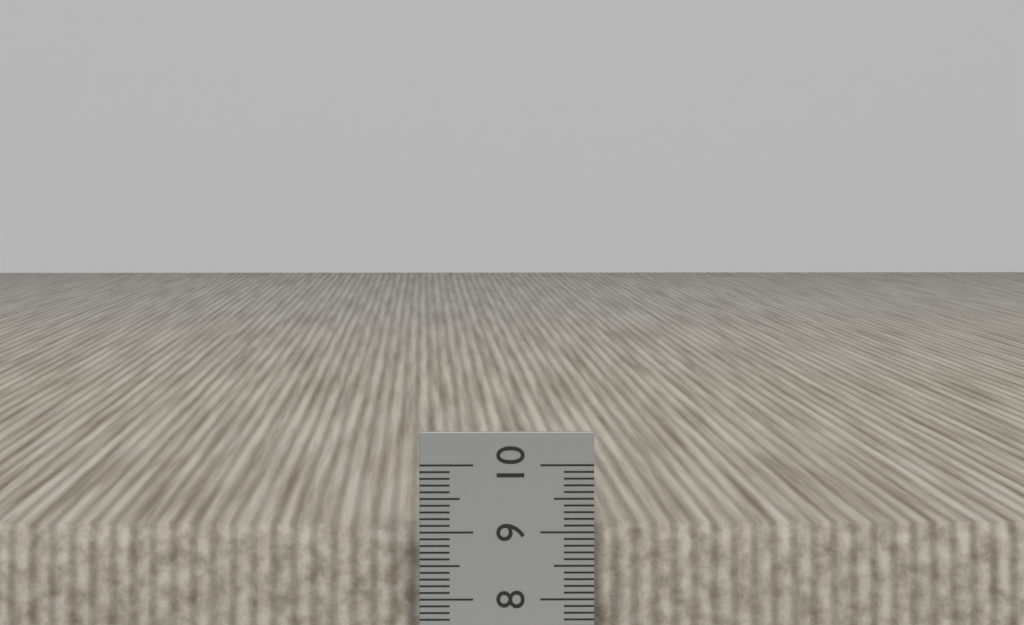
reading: 9.1 cm
